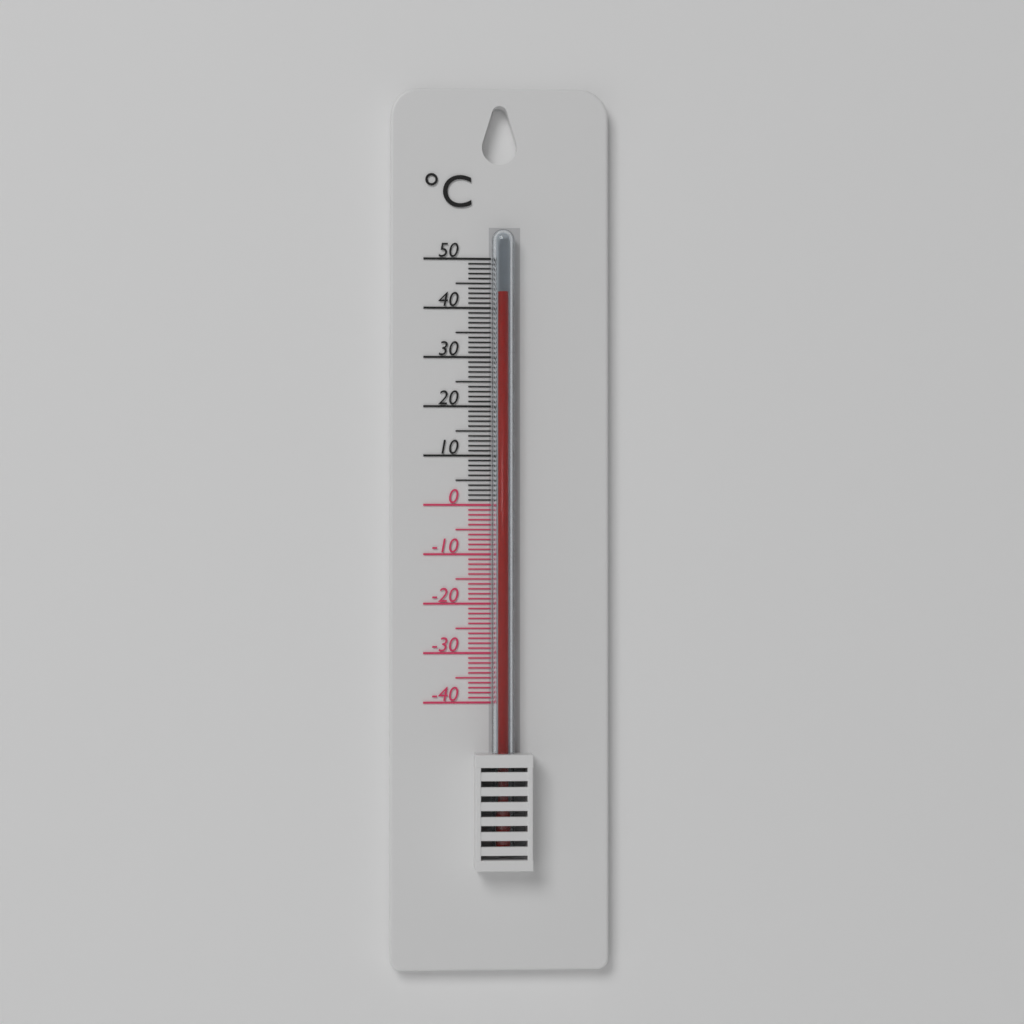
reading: 43 °C
